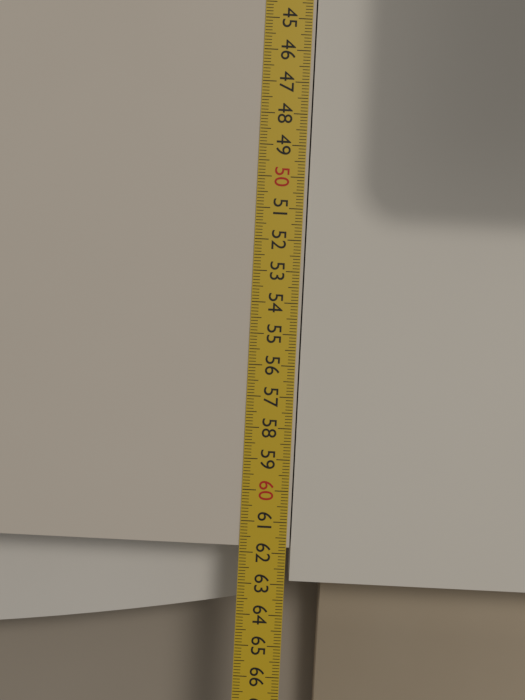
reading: 61.8 cm
